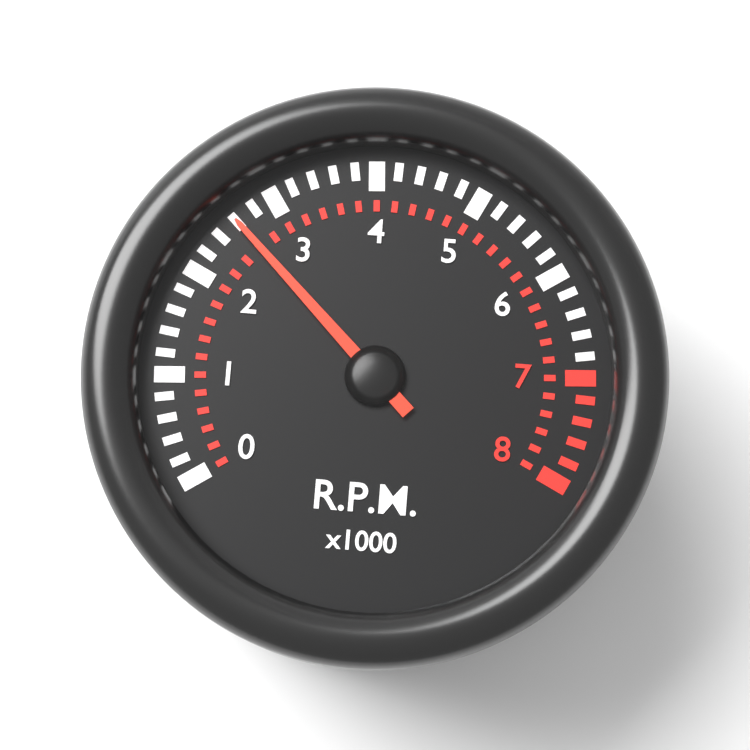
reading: 2.6 x1000 RPM
